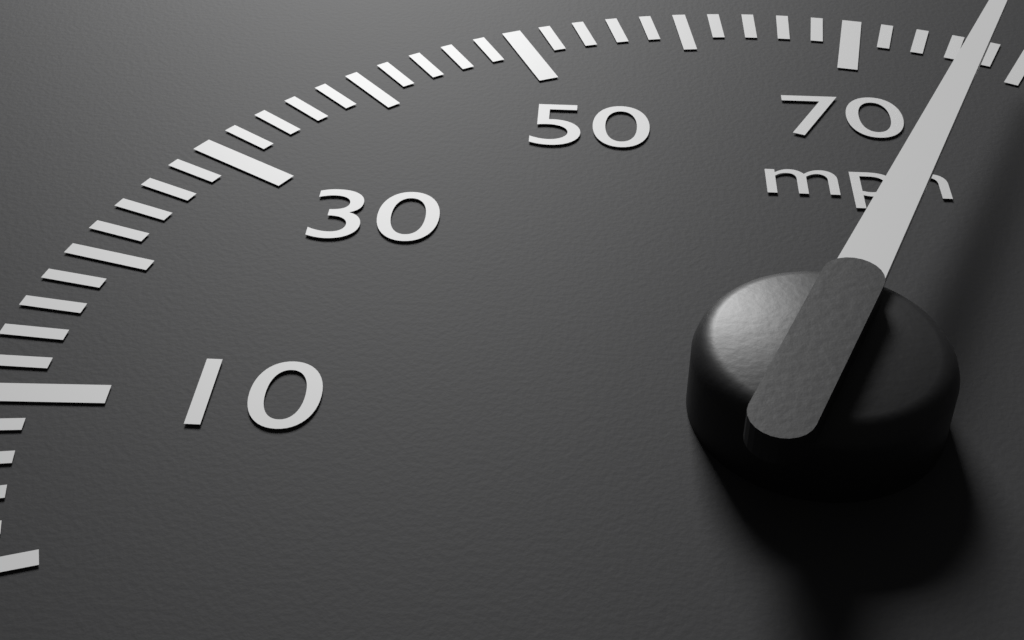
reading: 78 mph
